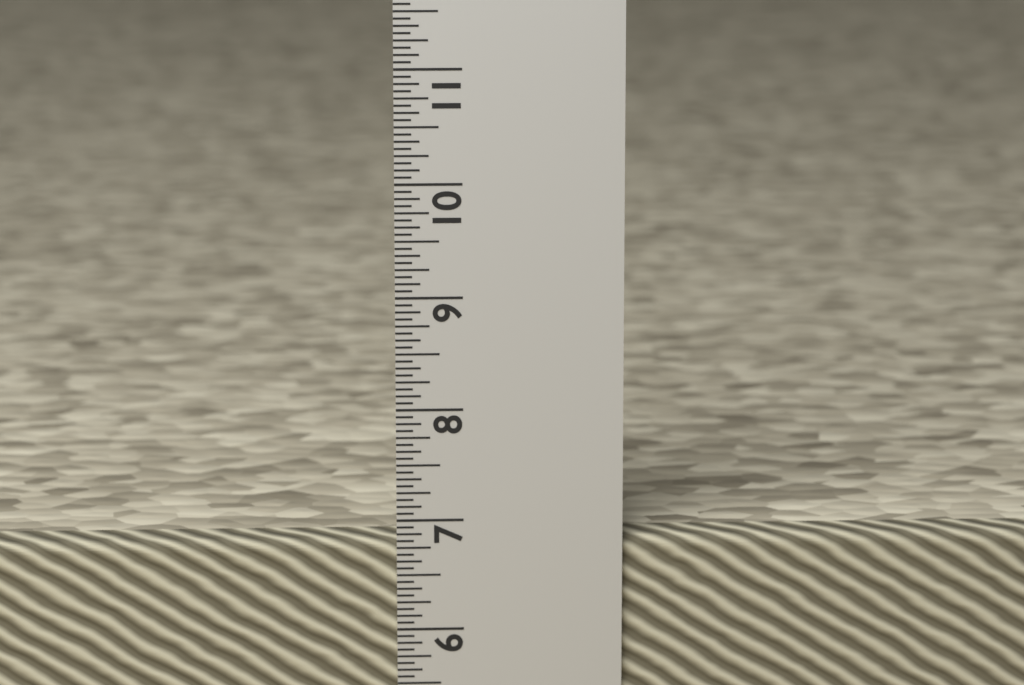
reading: 6.8125 in
